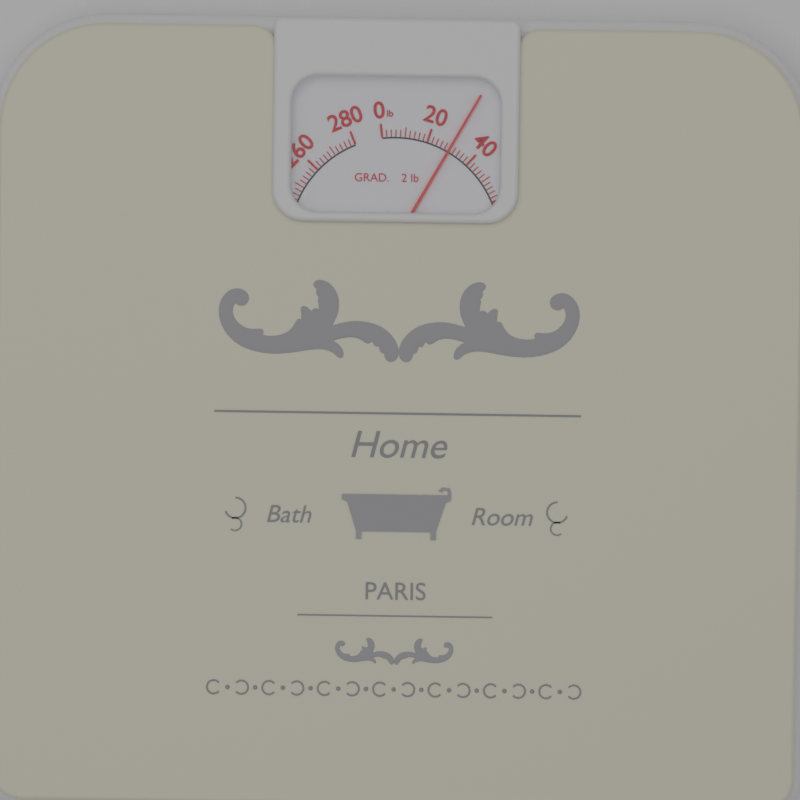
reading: 30 lb
